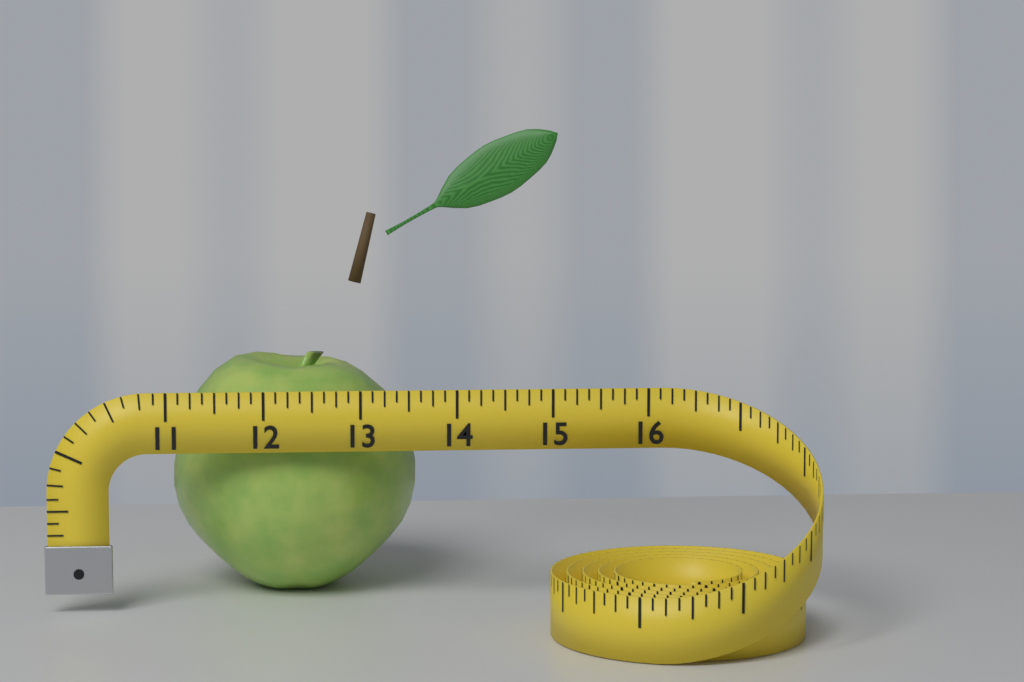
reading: 13.625 (no unit)
